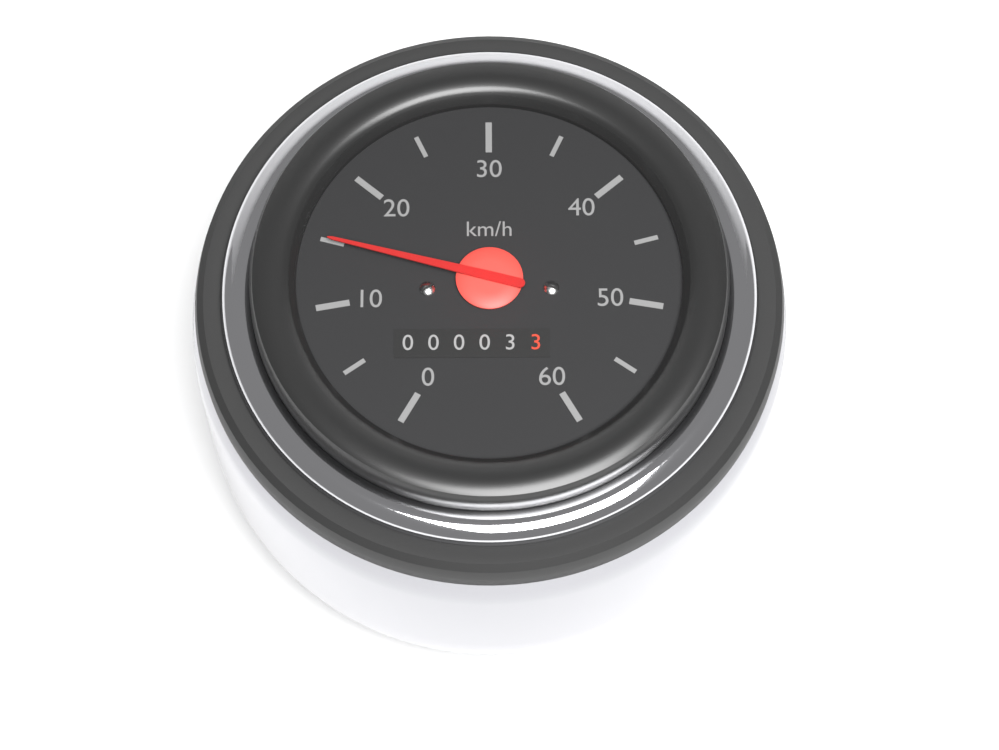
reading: 15 km/h
